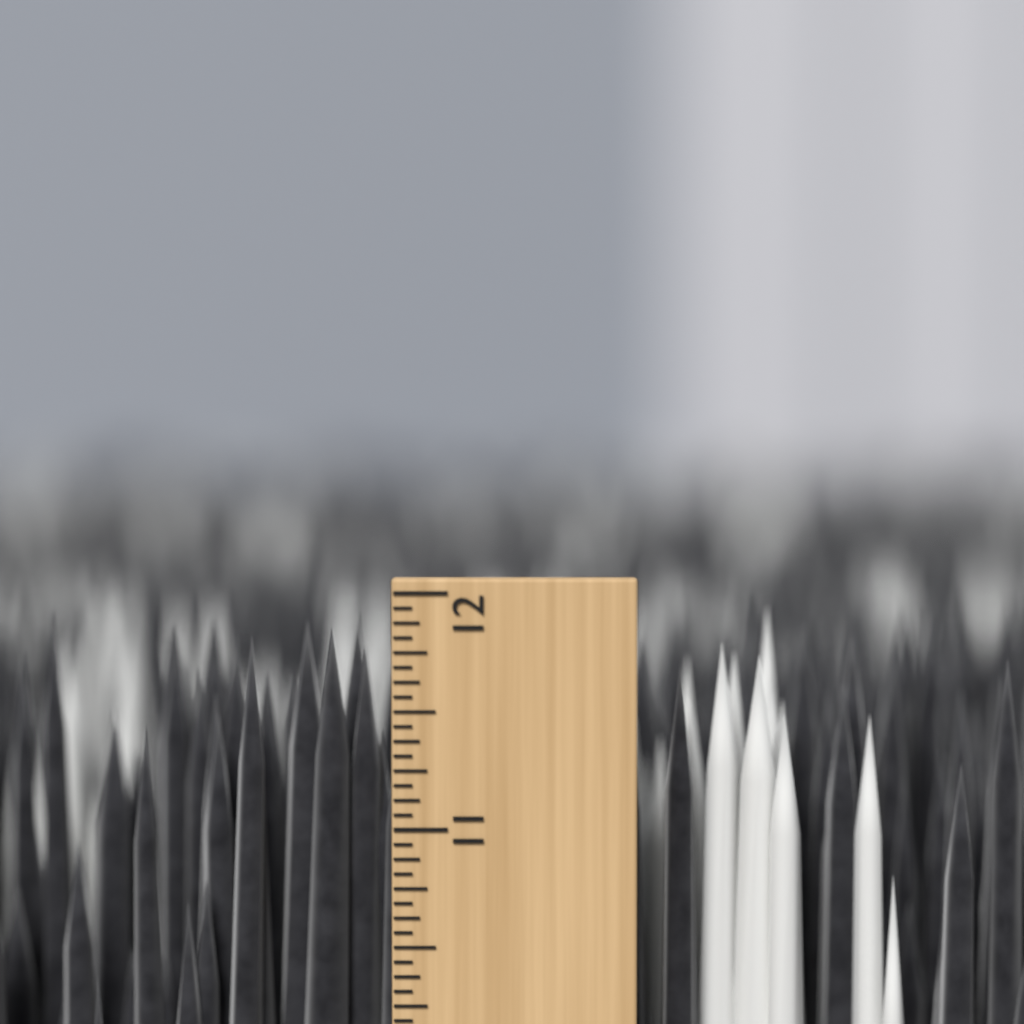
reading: 11.8750 inch
